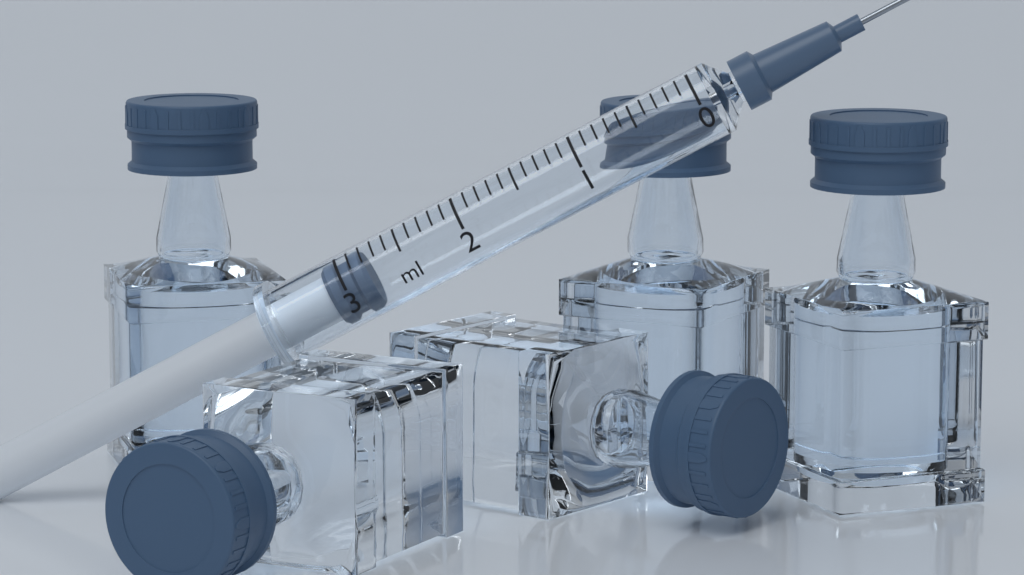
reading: 2.8 ml
